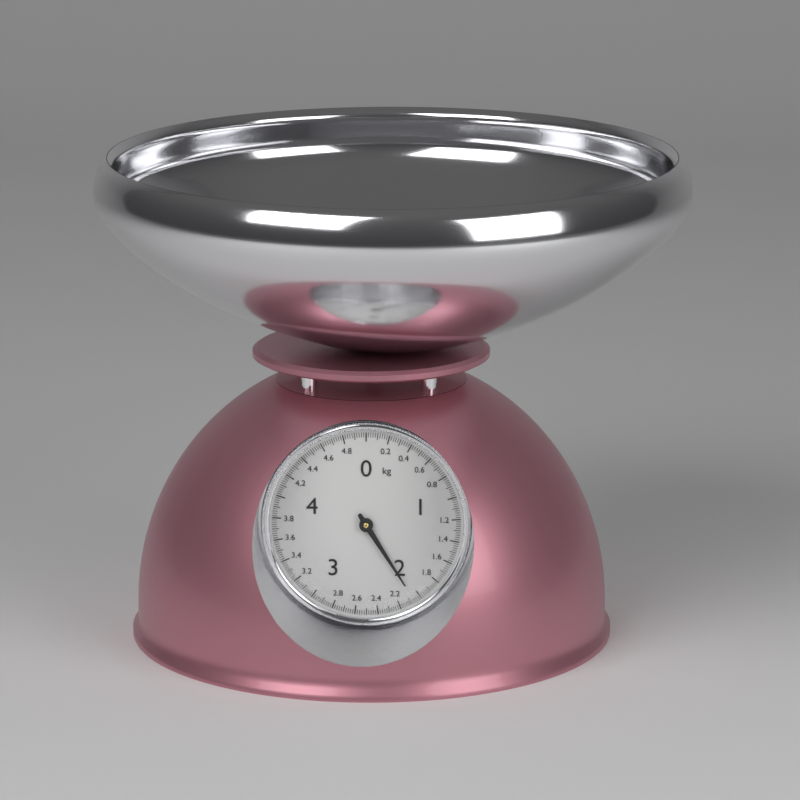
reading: 2.06 kg
